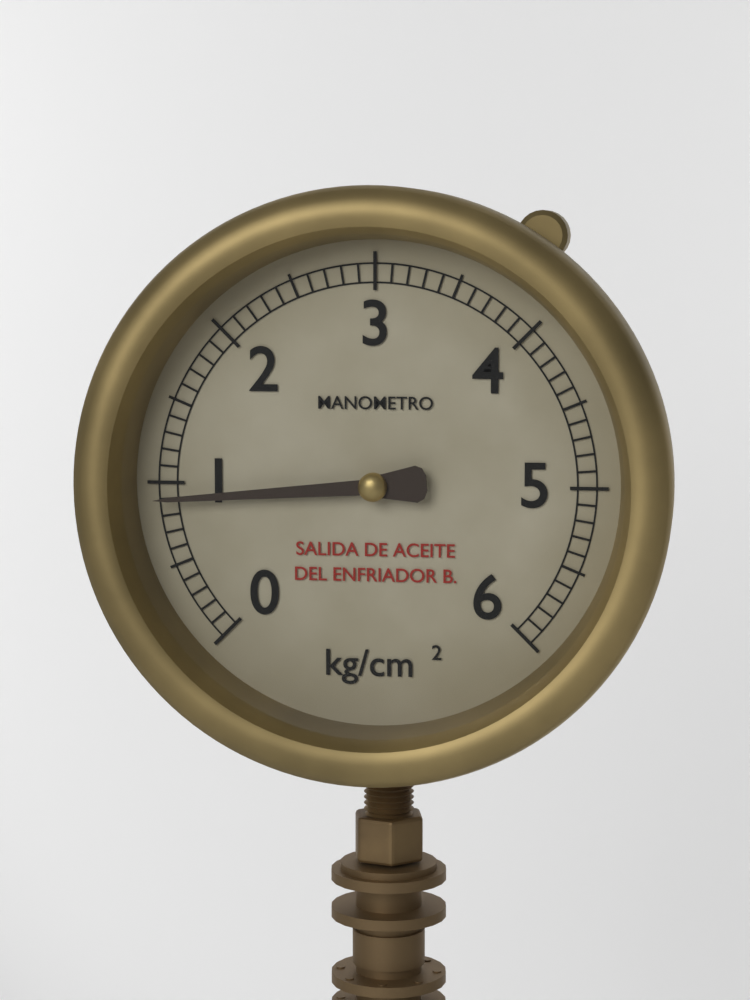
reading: 0.9 kg/cm²
